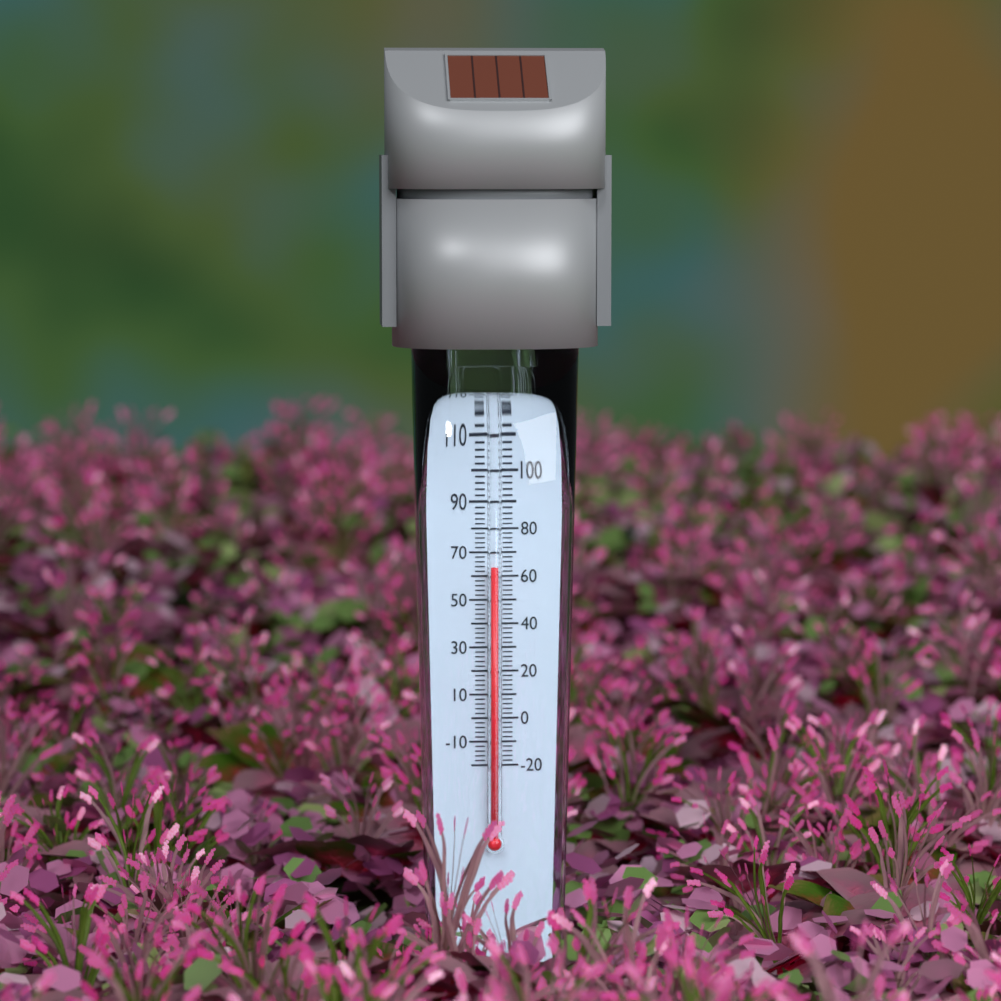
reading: 64 °F
